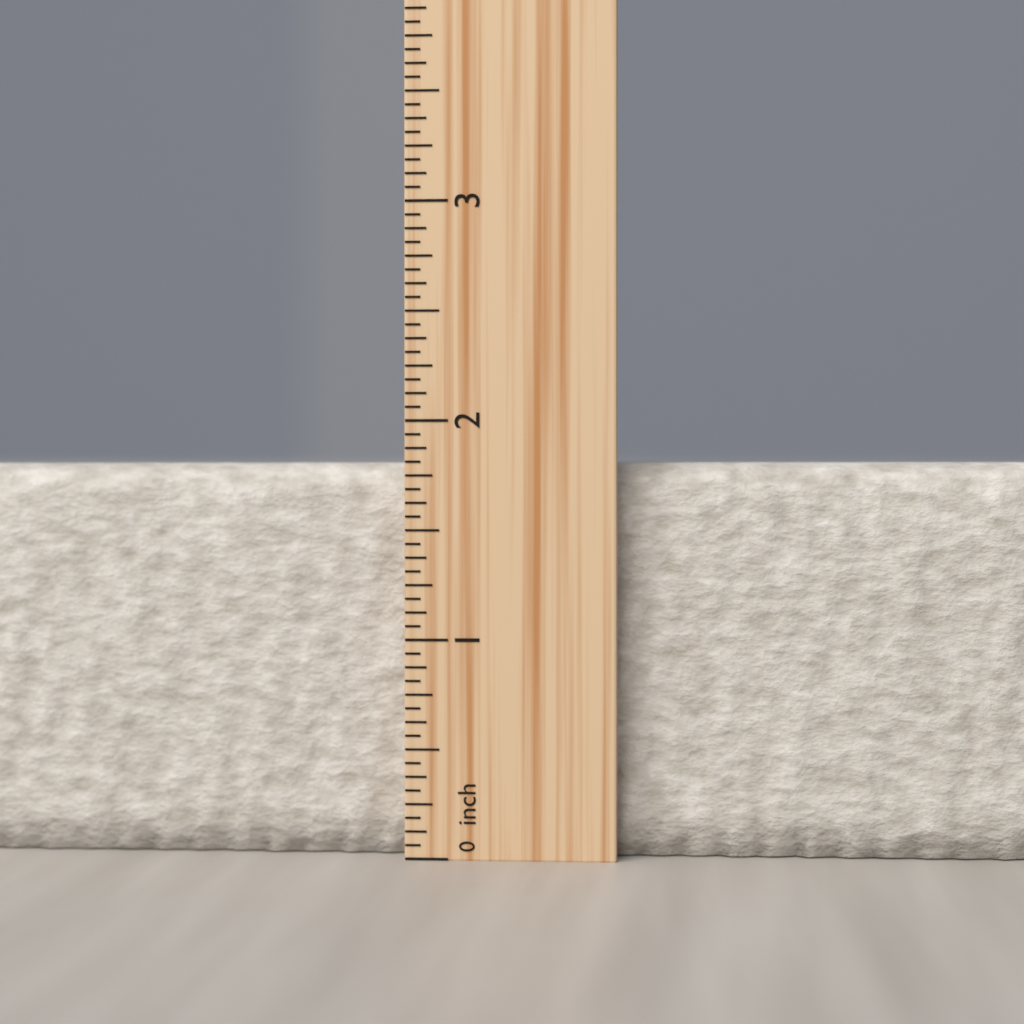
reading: 1.8125 inch
